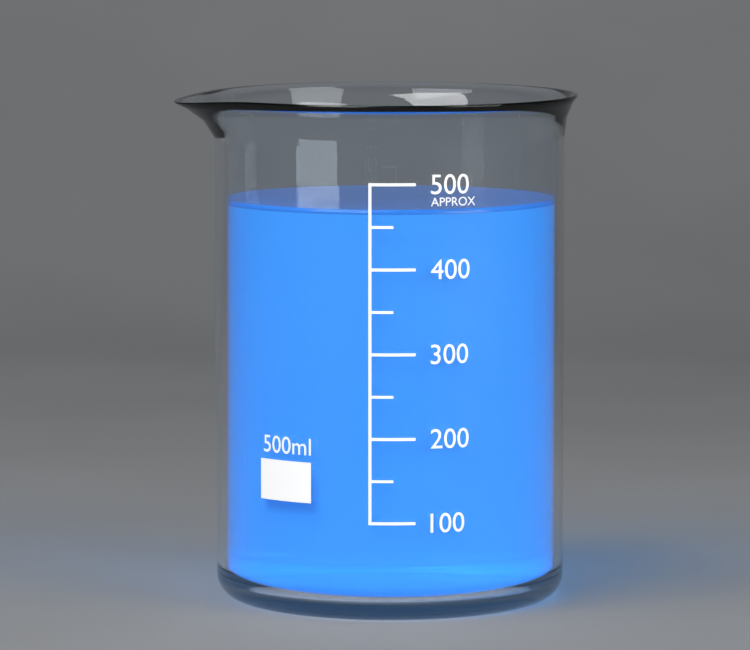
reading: 470 ml
